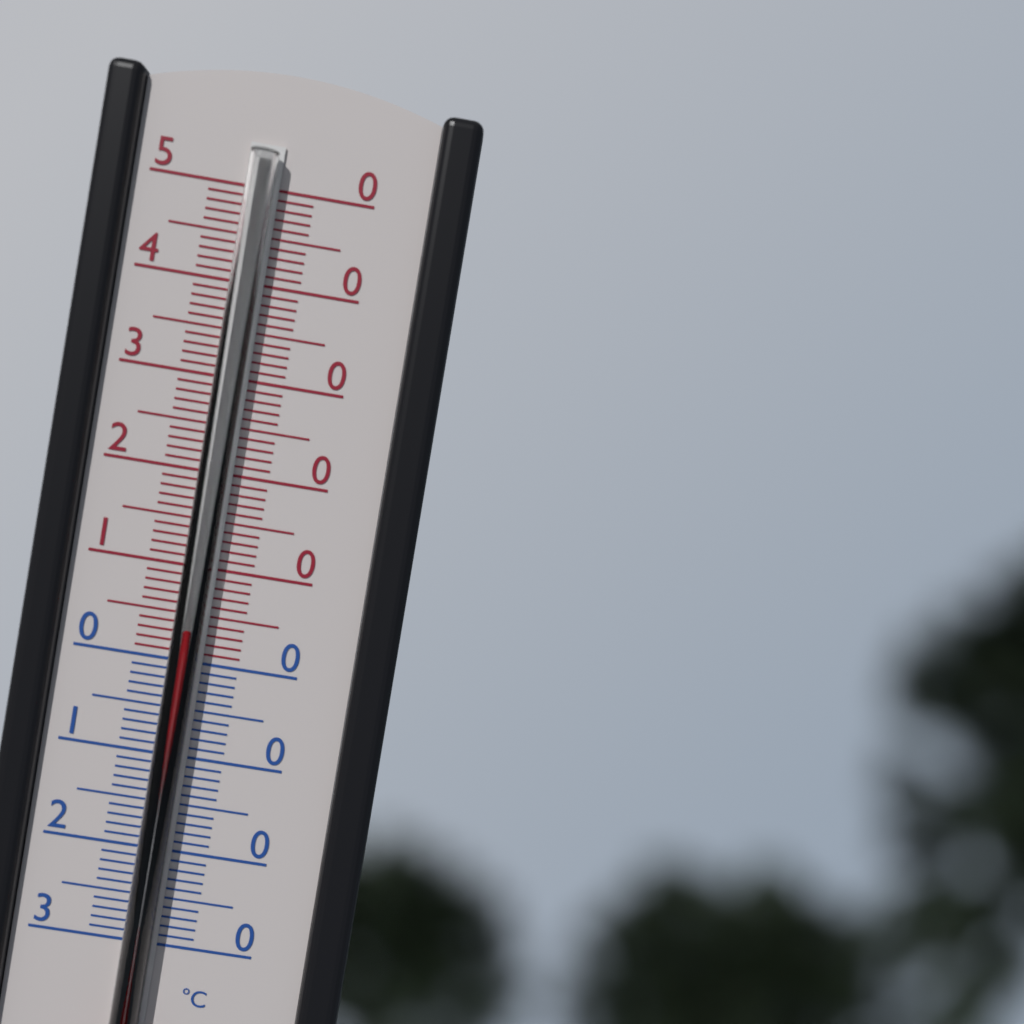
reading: 4 °C
